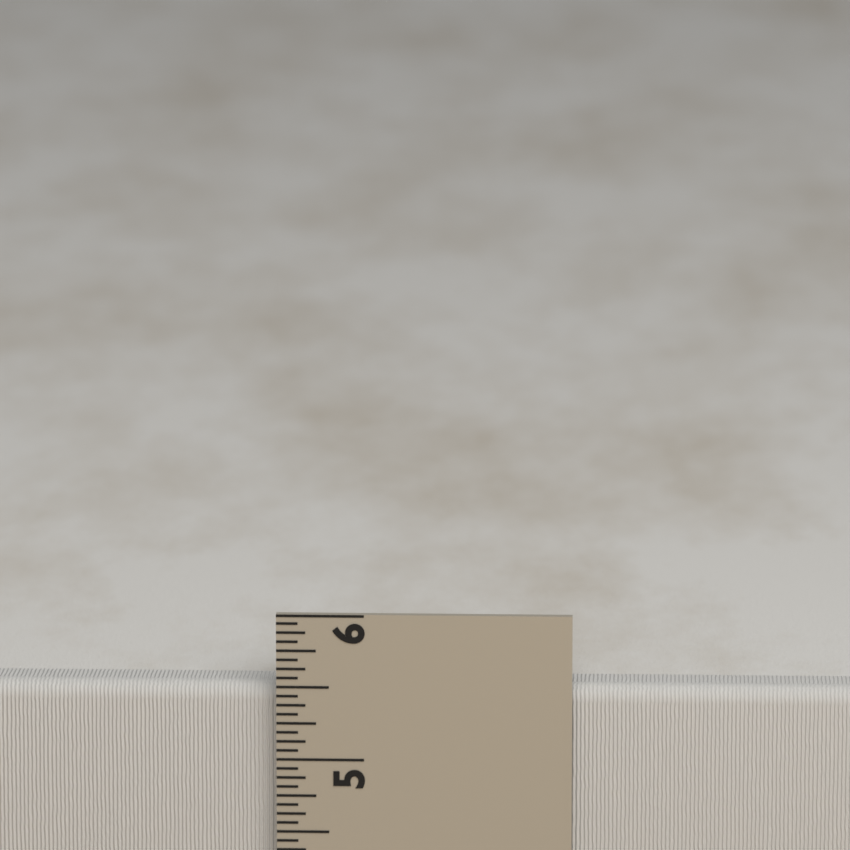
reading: 5.5000 in
